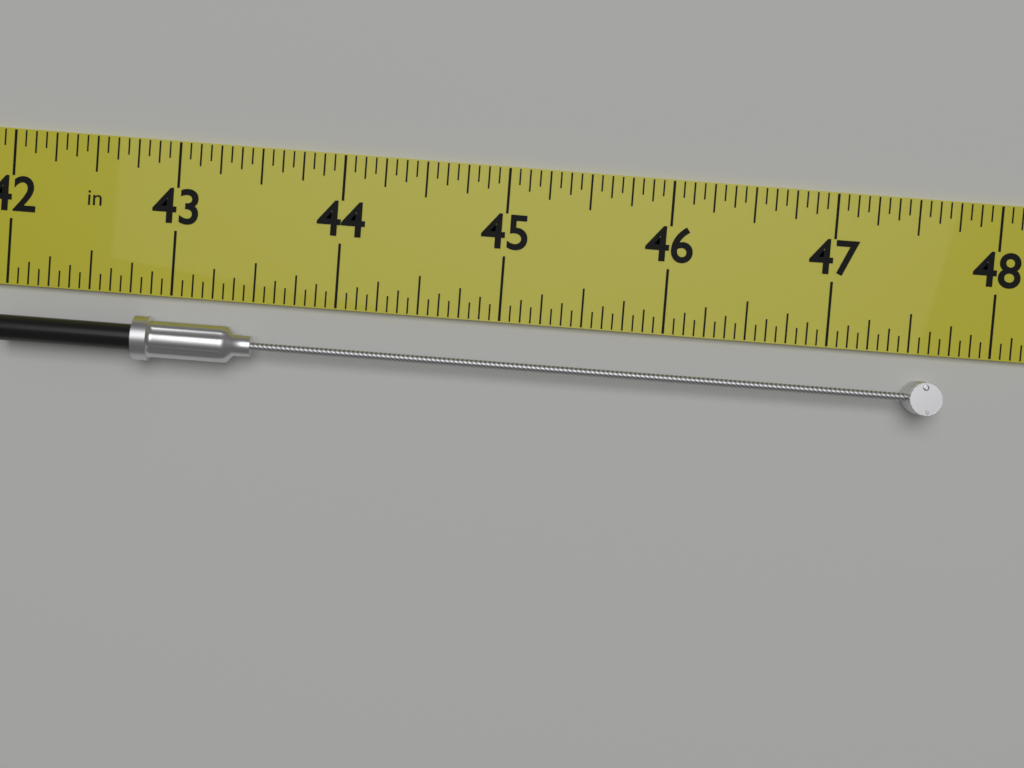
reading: 47.6875 in
